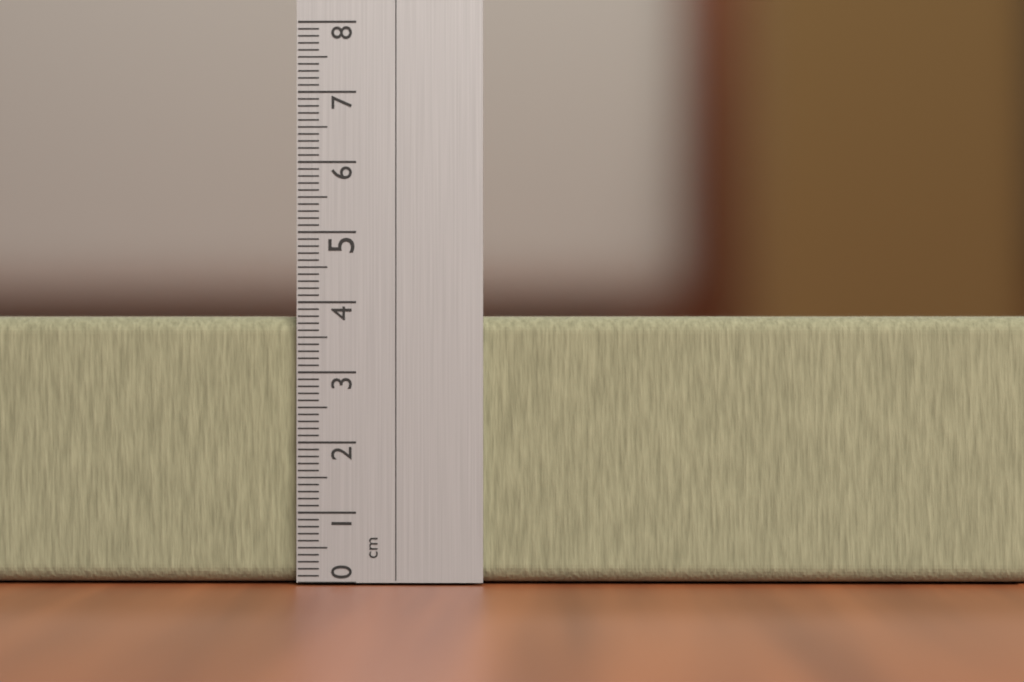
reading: 3.8 cm
